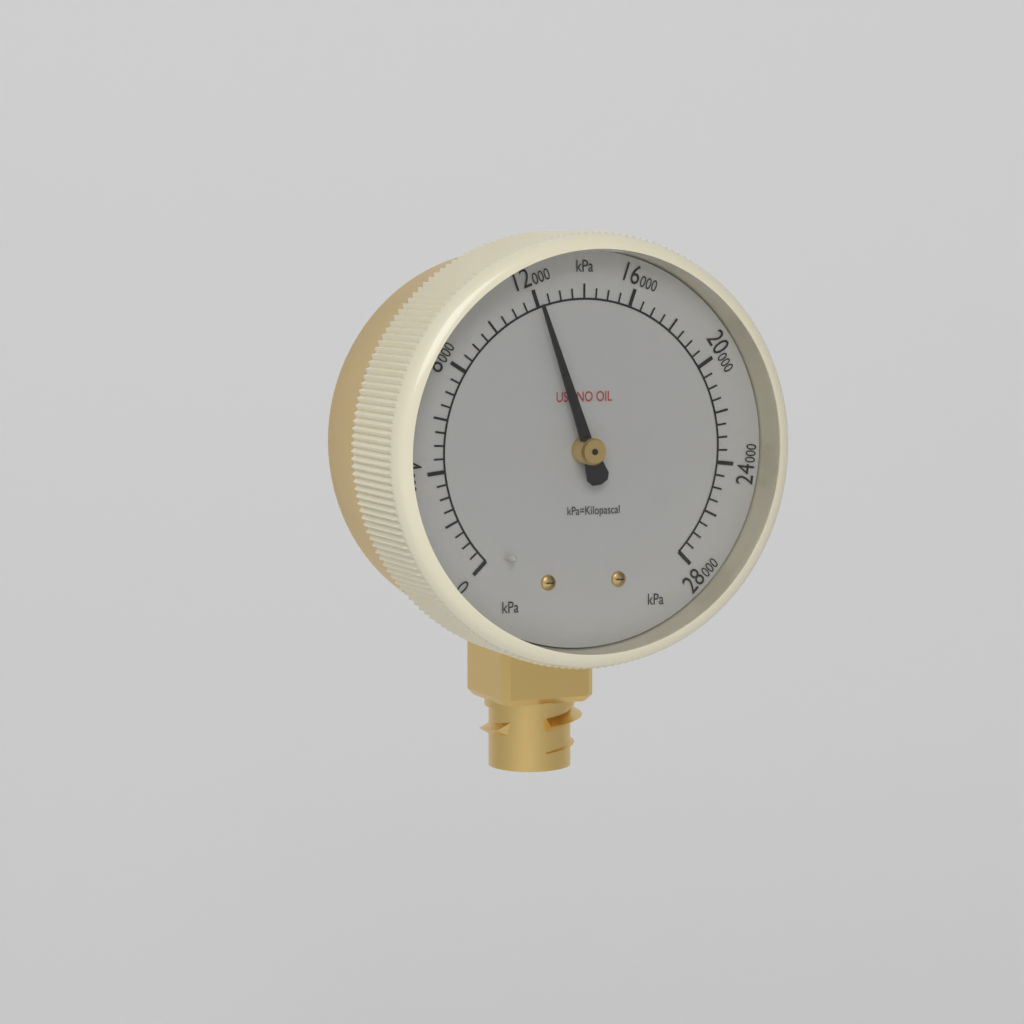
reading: 12000 kPa
